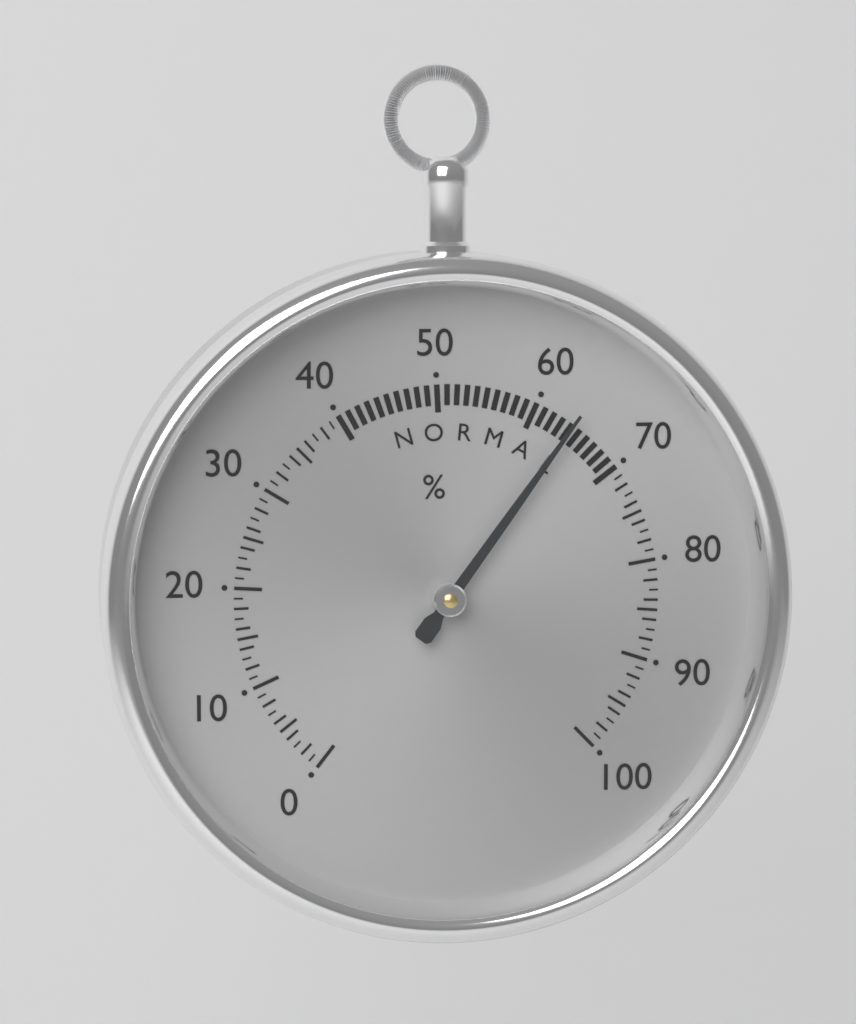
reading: 64 %
